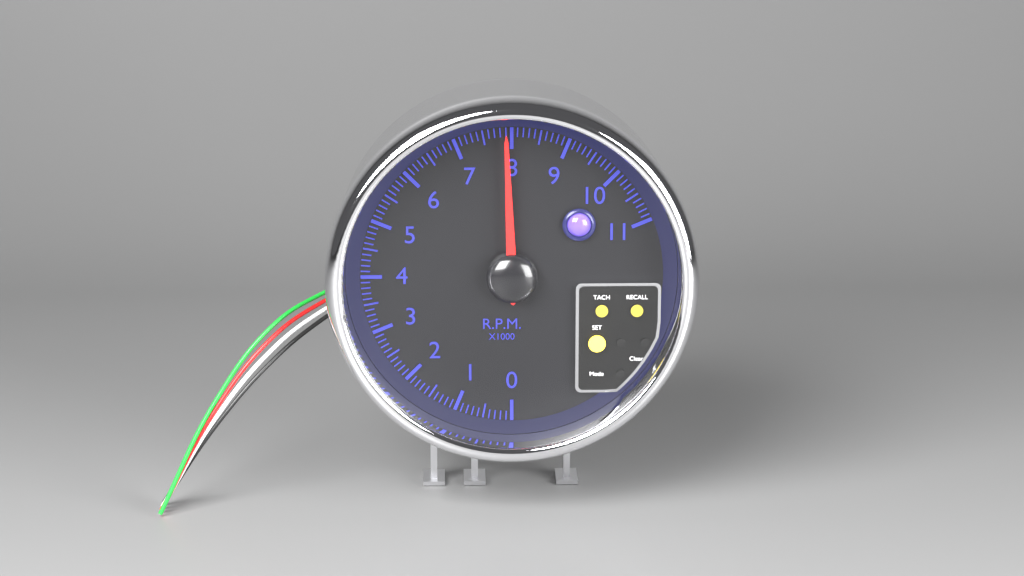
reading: 7.9 rpm x1000
